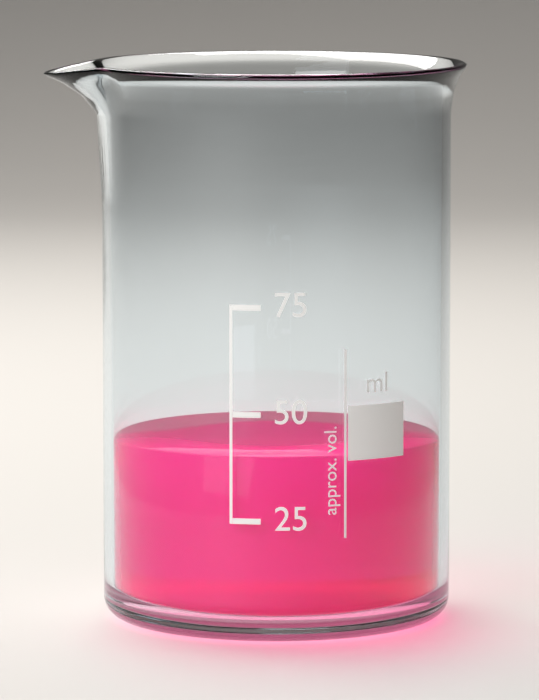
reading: 40 ml
